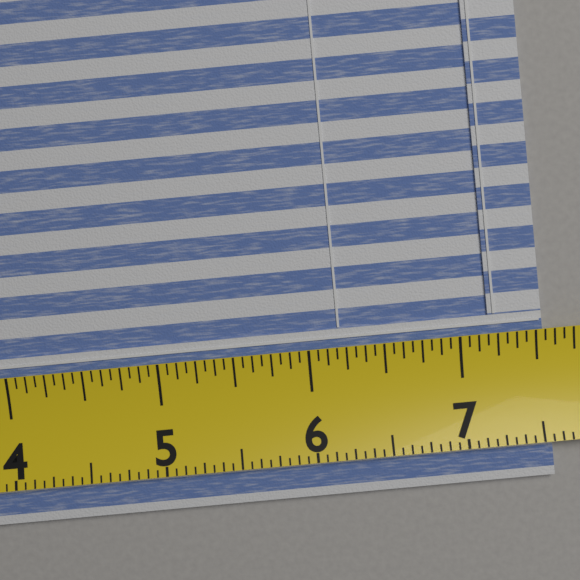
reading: 7.5625 (no unit)
